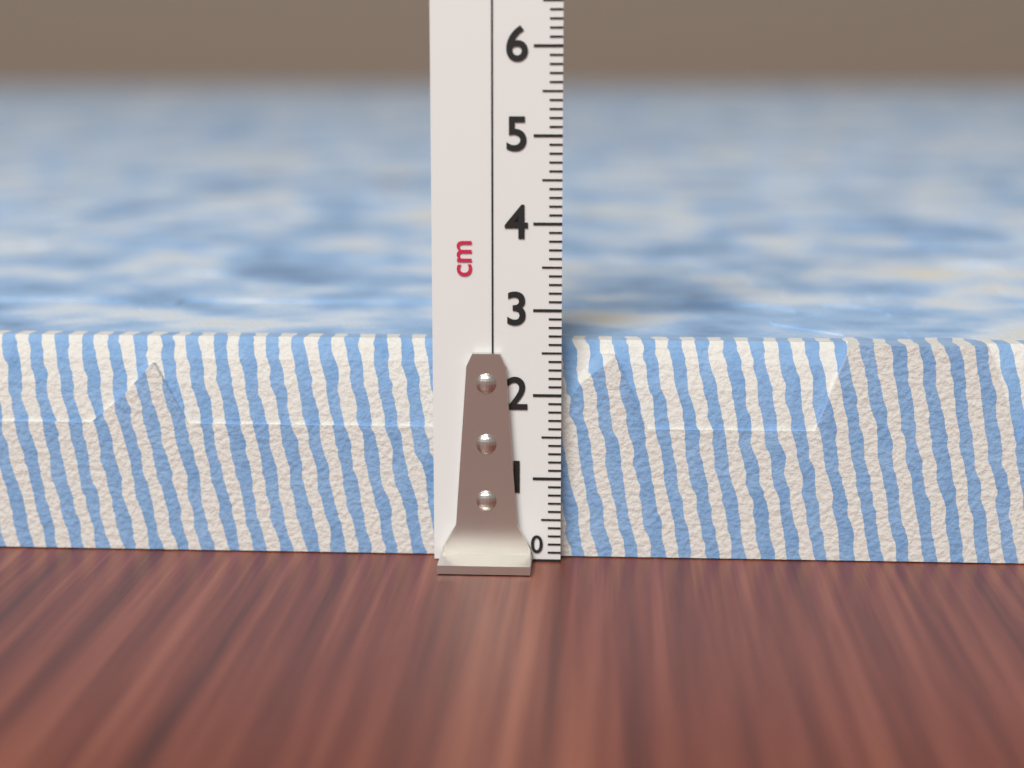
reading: 2.6 cm
